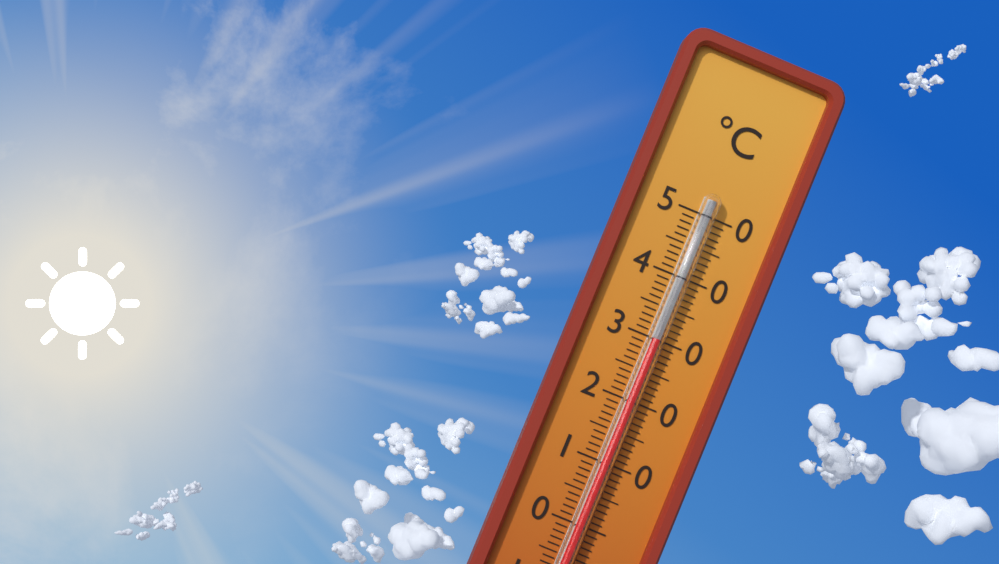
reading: 30 °C
